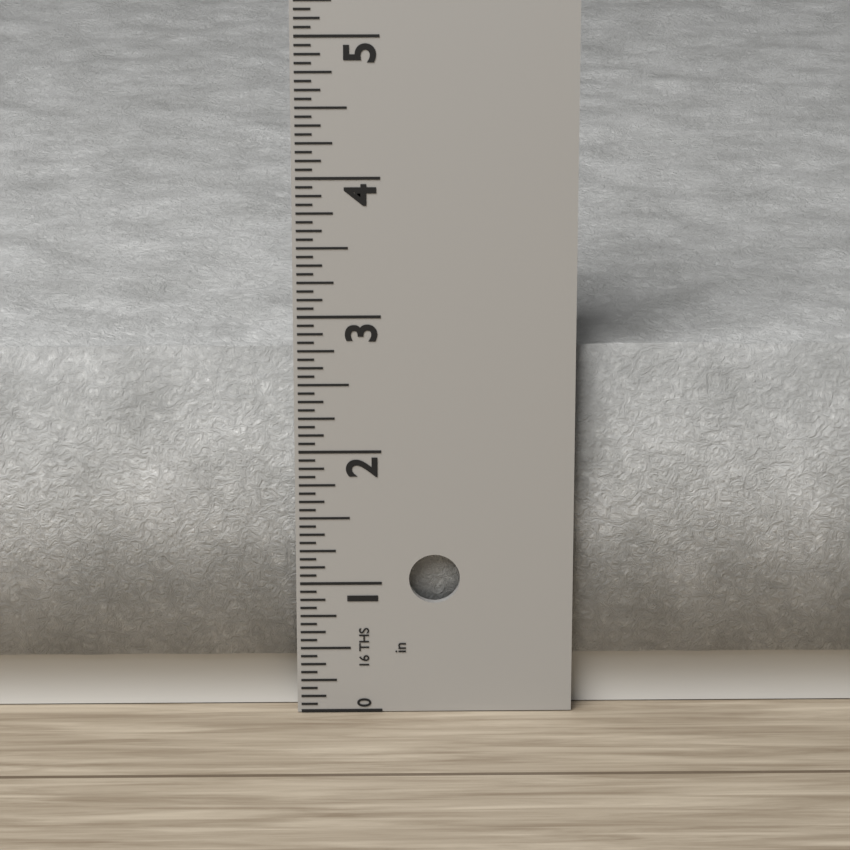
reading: 2.7500 in
